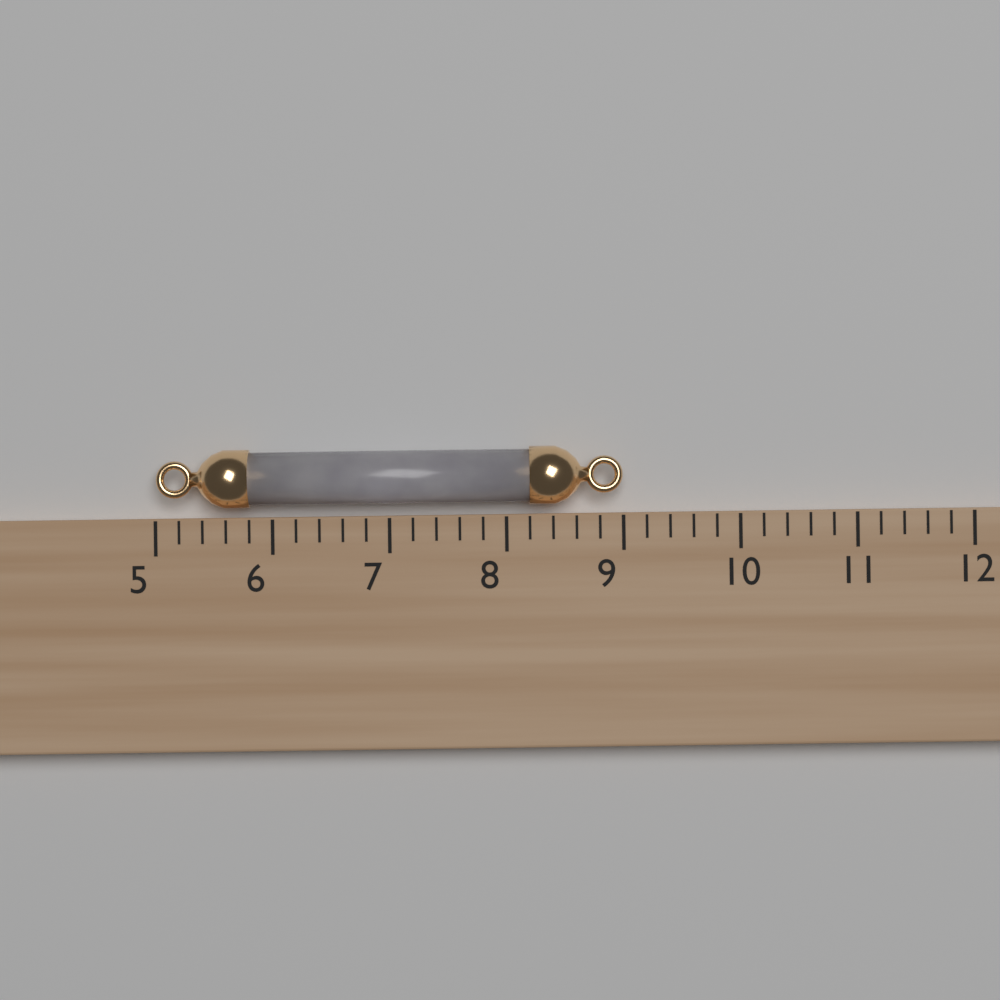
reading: 9.0 (no unit)
